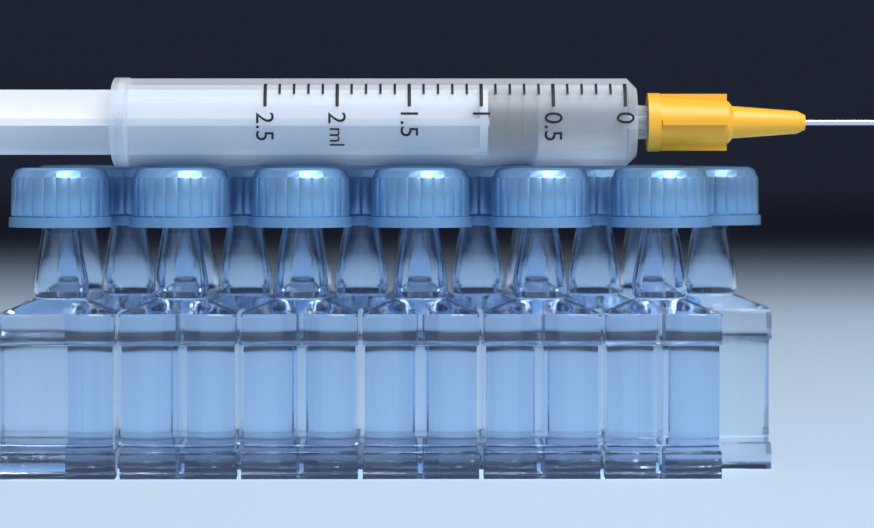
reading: 0.6 ml
